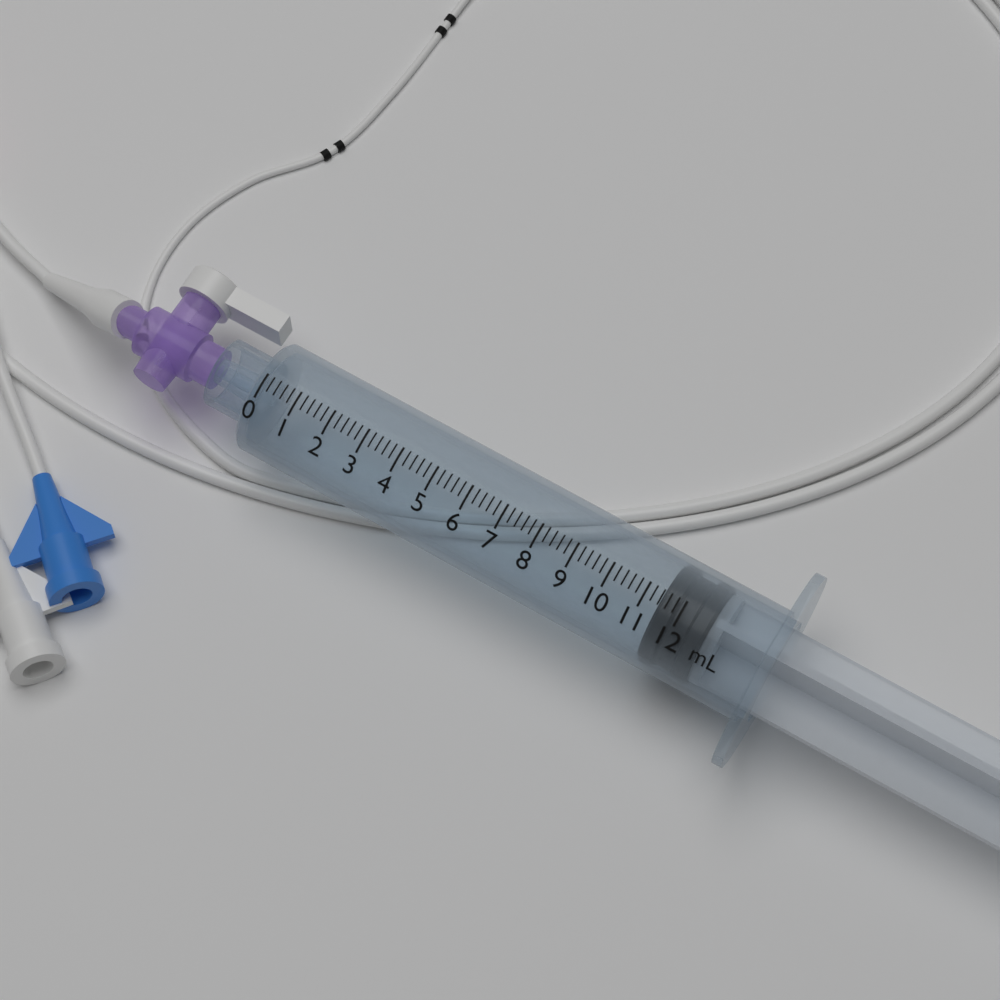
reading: 11.4 mL
